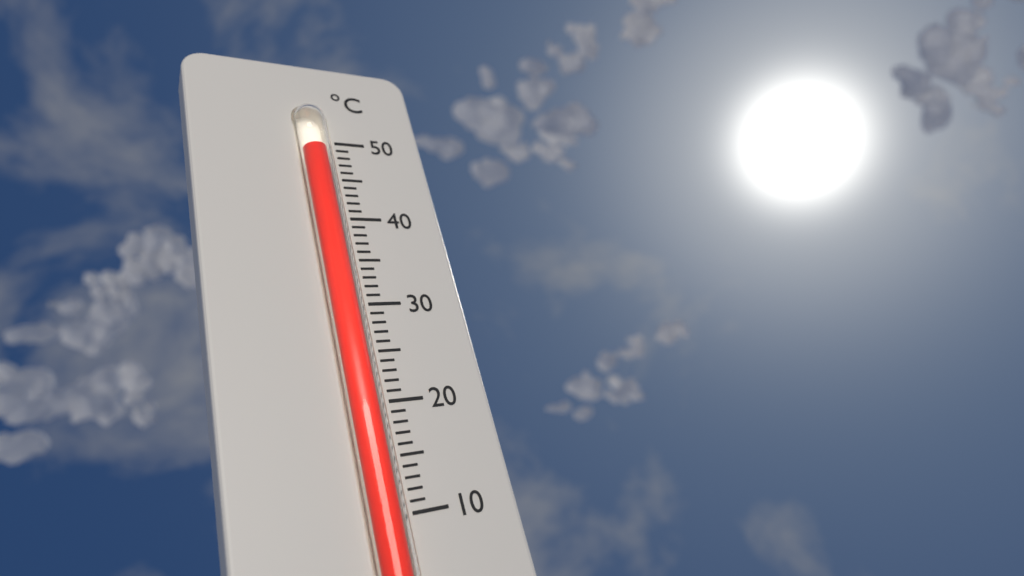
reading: 49 °C
